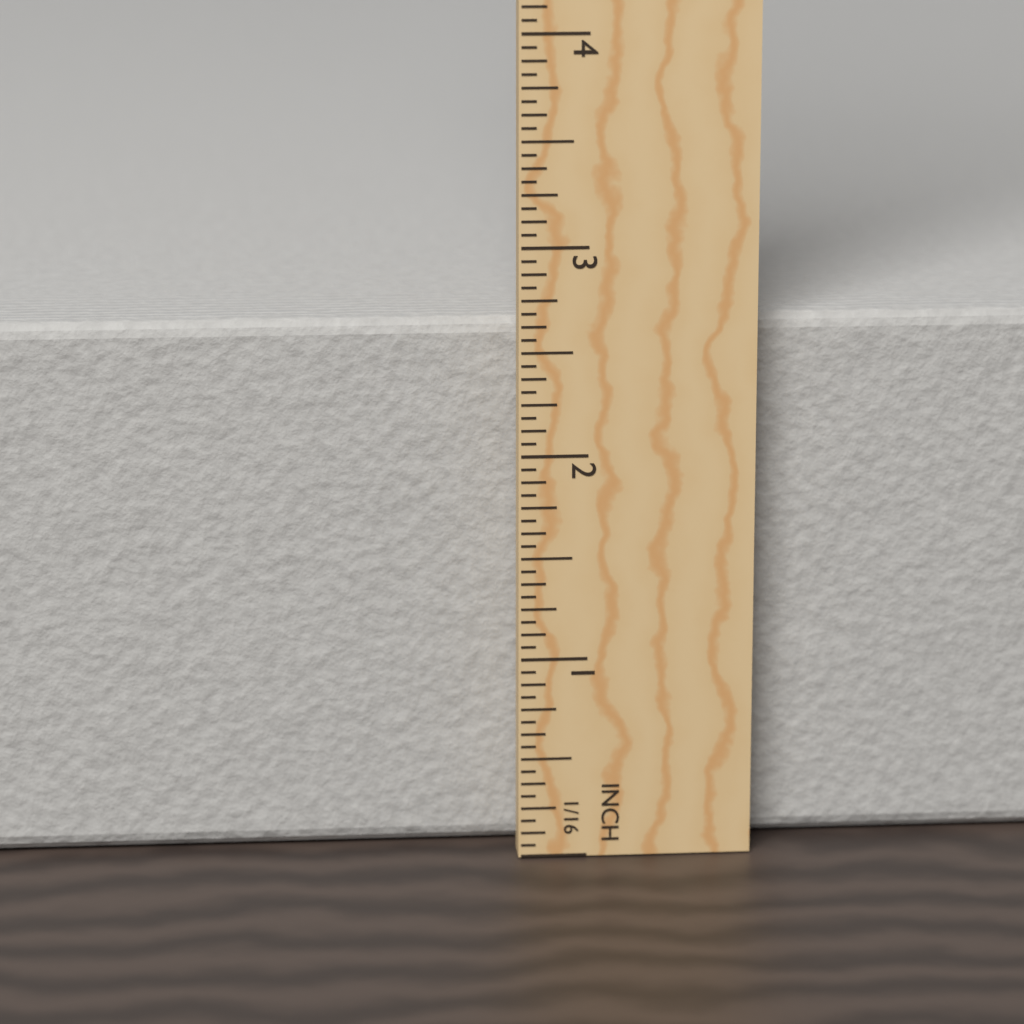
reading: 2.6250 in
